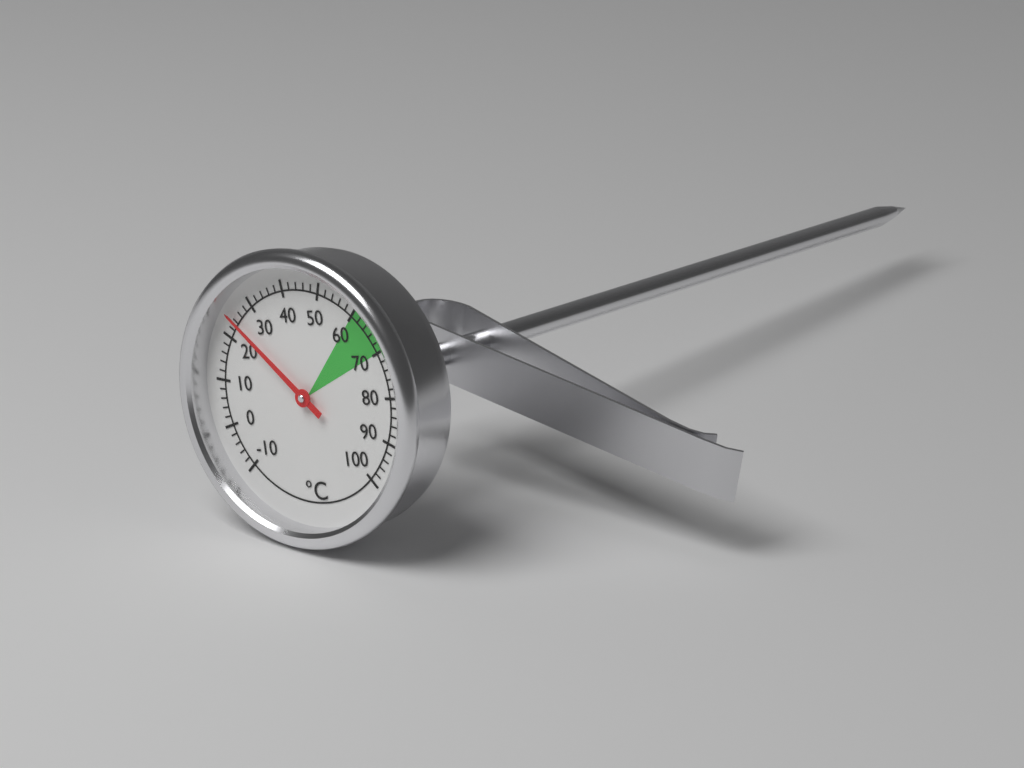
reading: 24 °C
